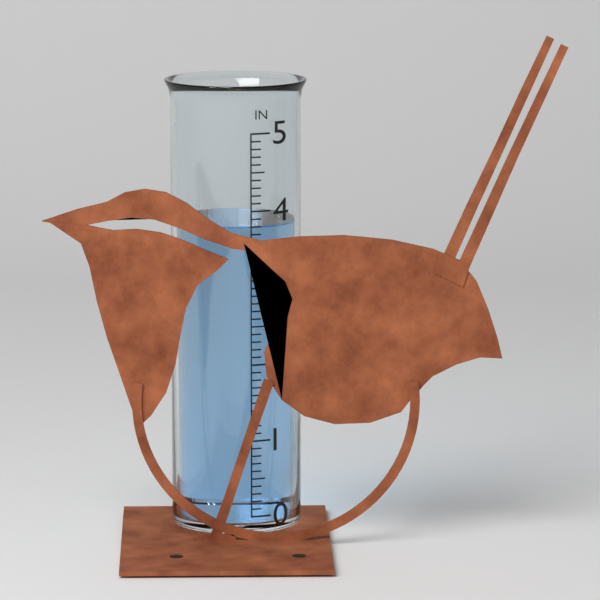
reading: 3.8 in
